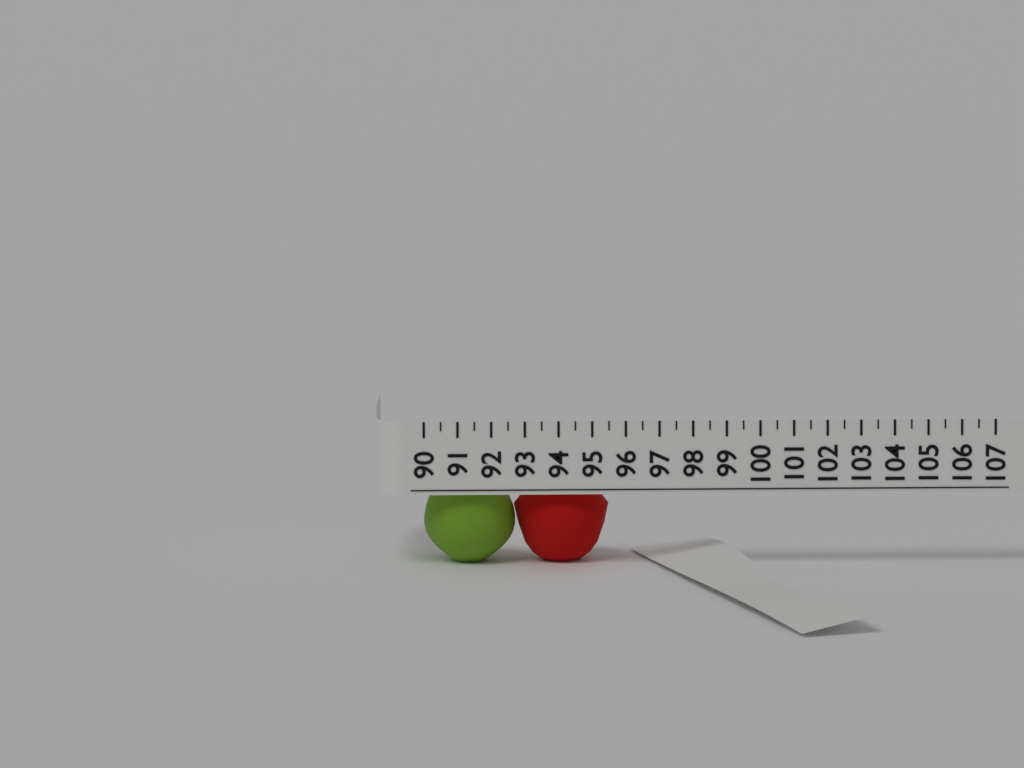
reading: 95.5 (no unit)
